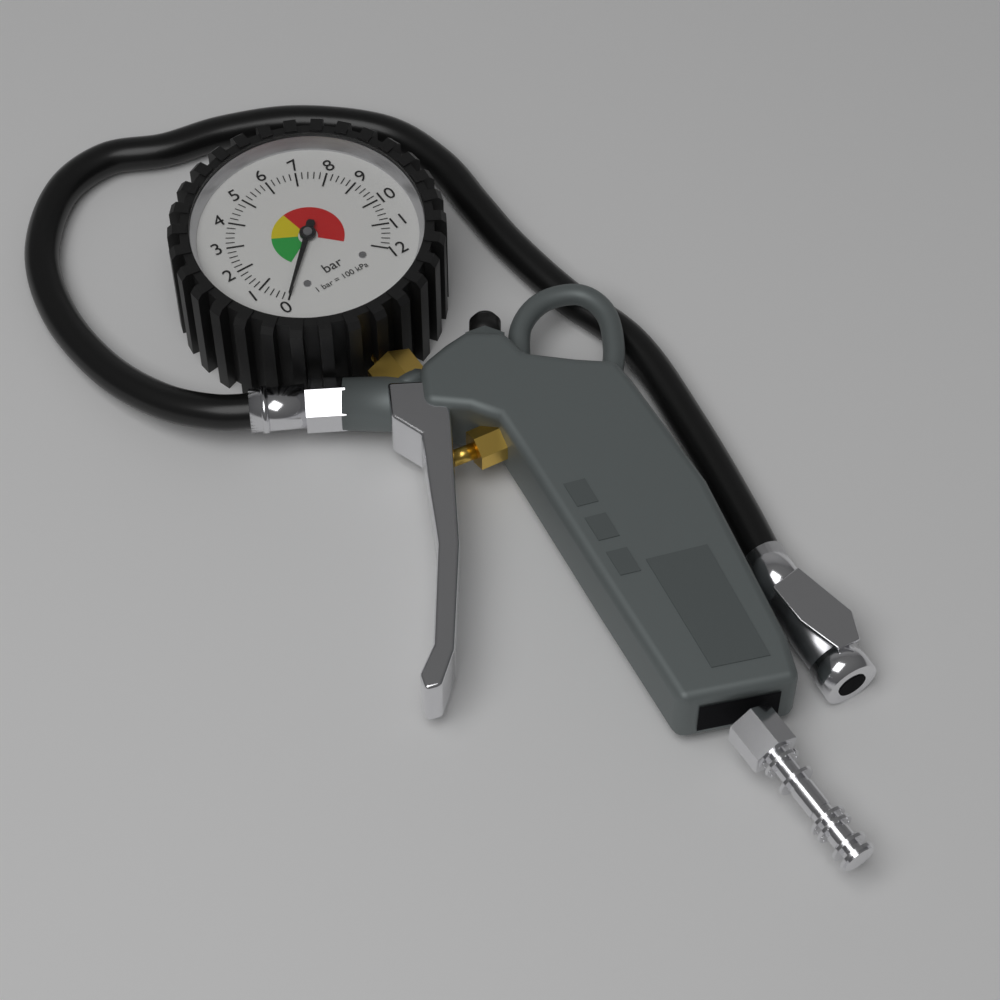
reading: 0.0 bar
